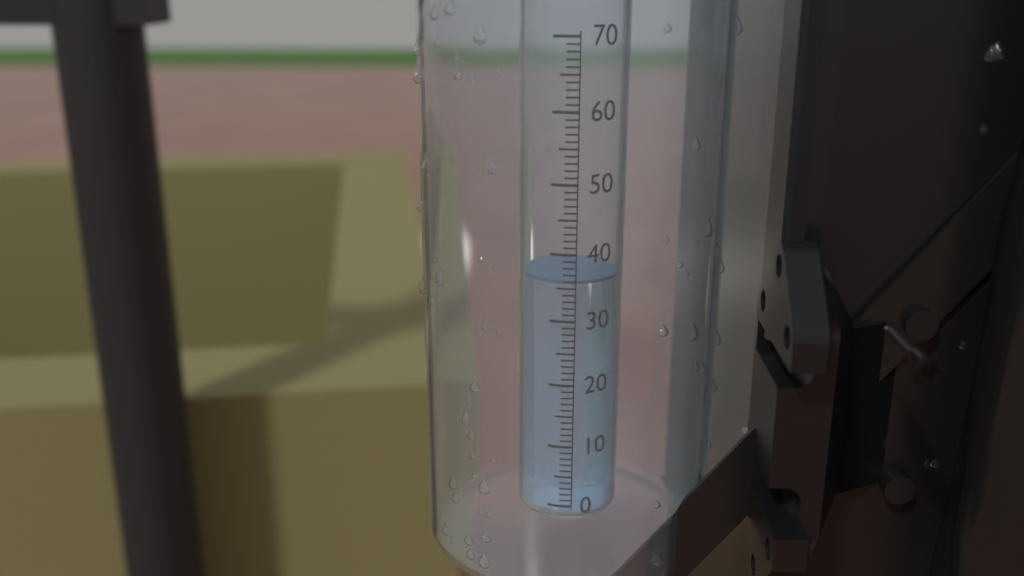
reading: 36 (no unit)
